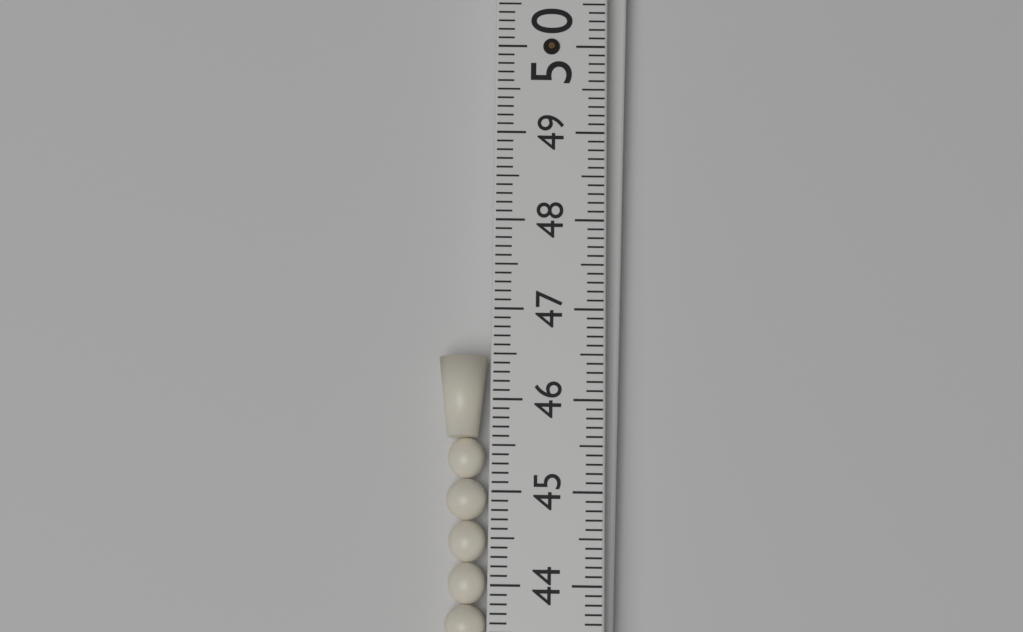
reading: 46.5 (no unit)
